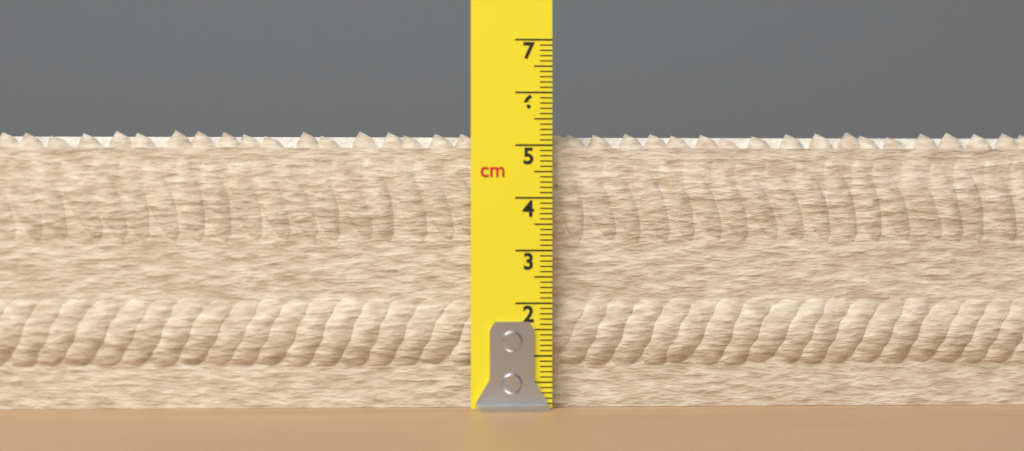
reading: 5.3 cm
